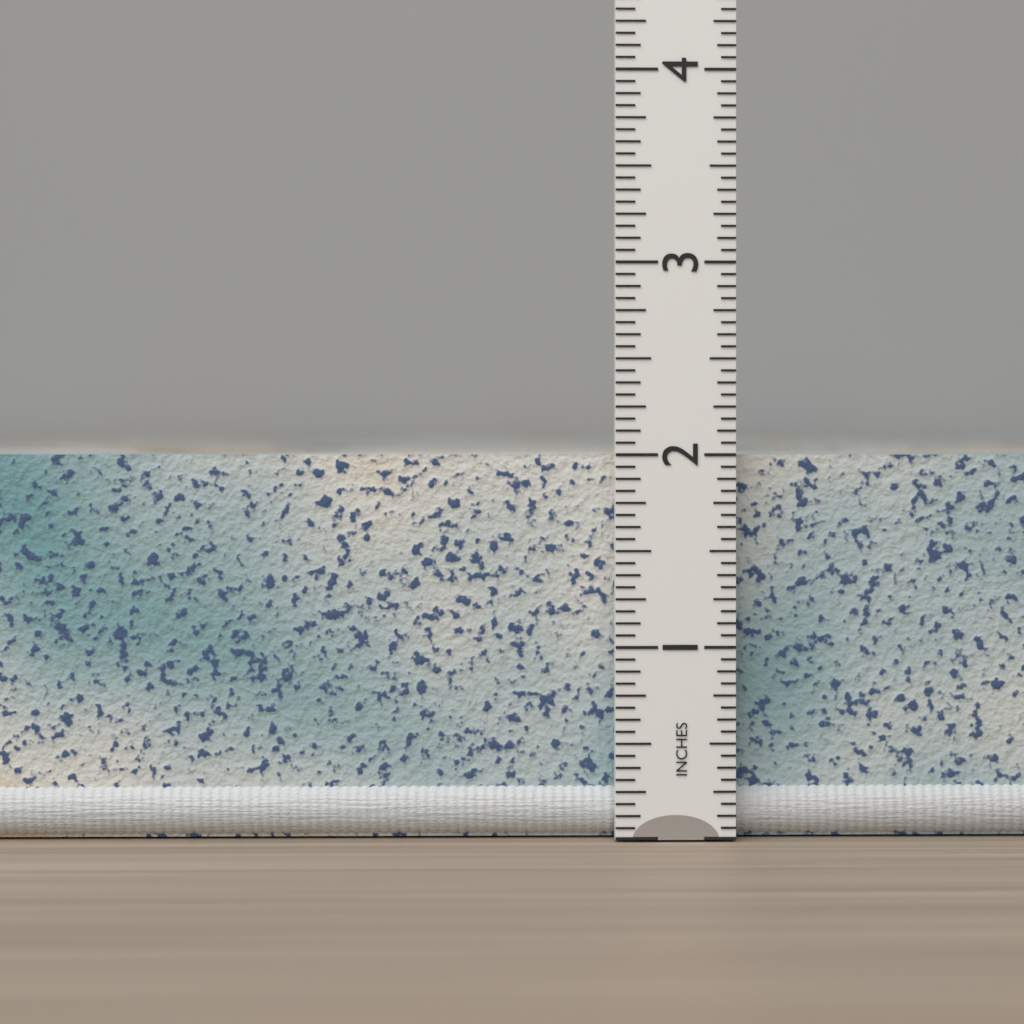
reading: 2.0000 in
